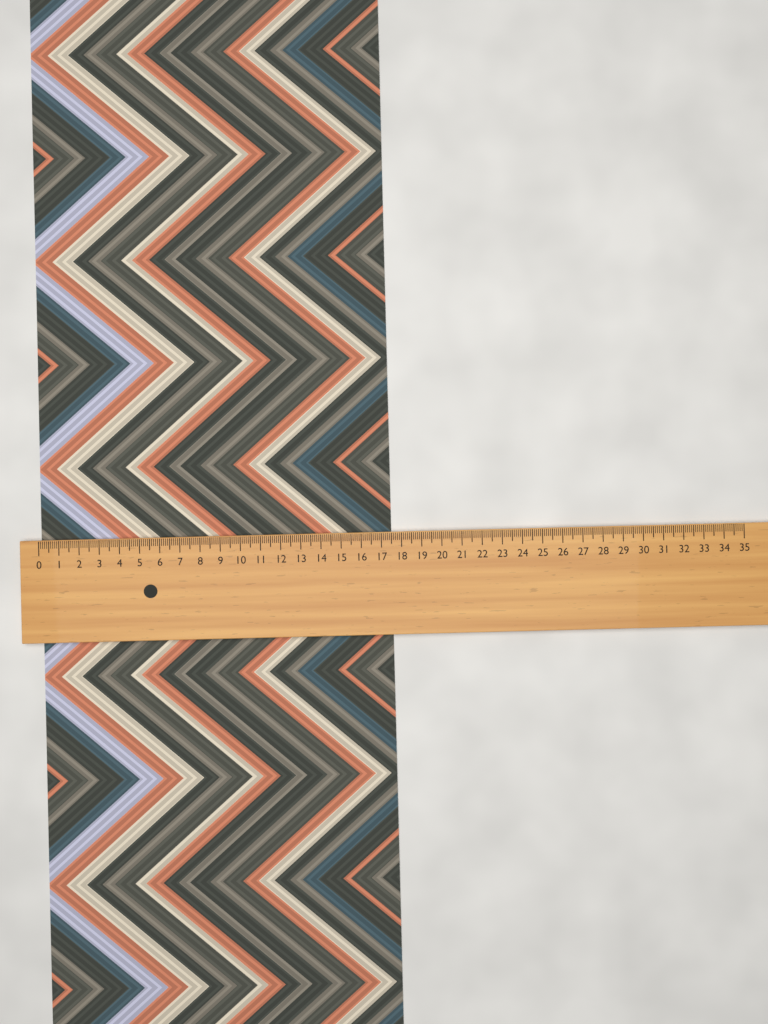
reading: 17.5 (no unit)
